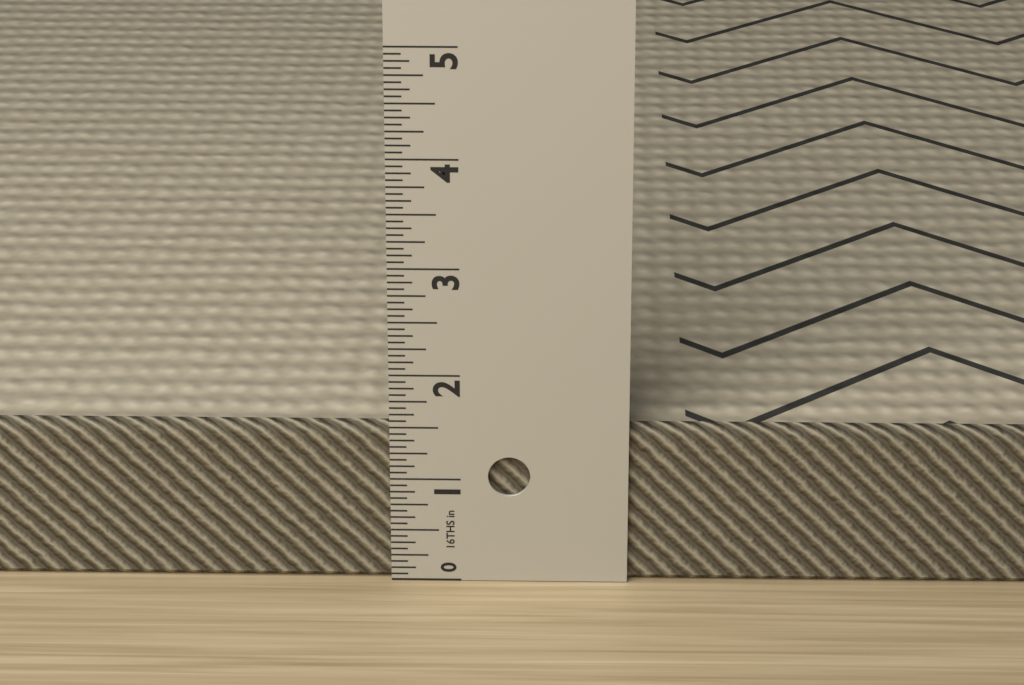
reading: 1.5000 in
